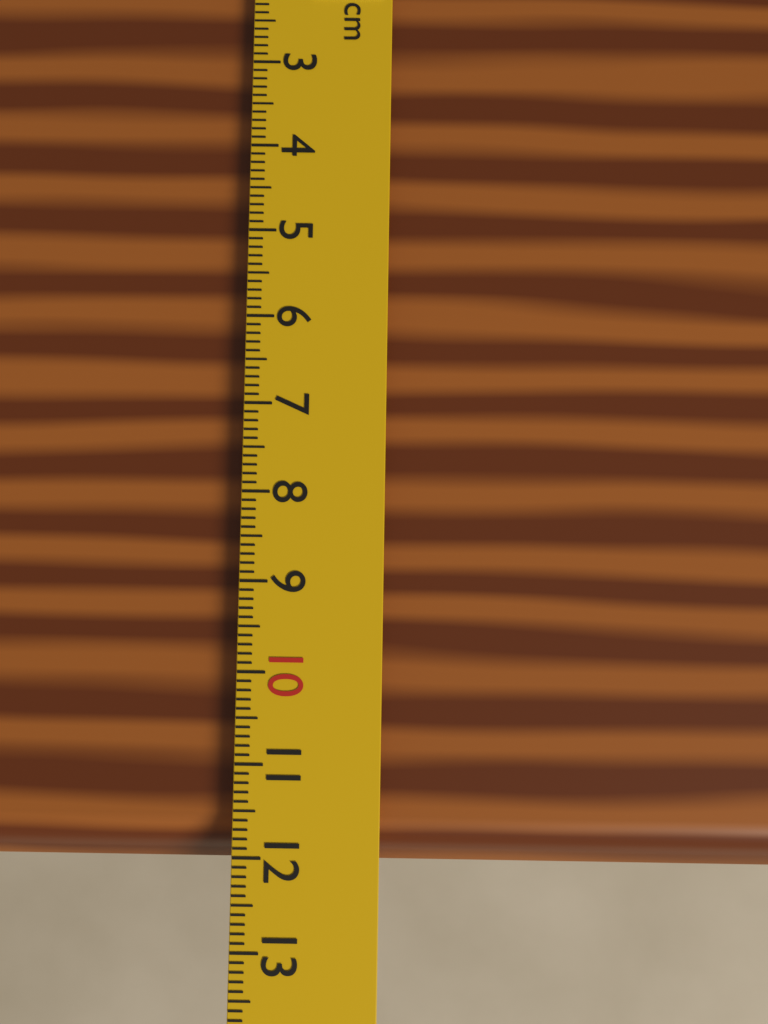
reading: 12.1 cm
